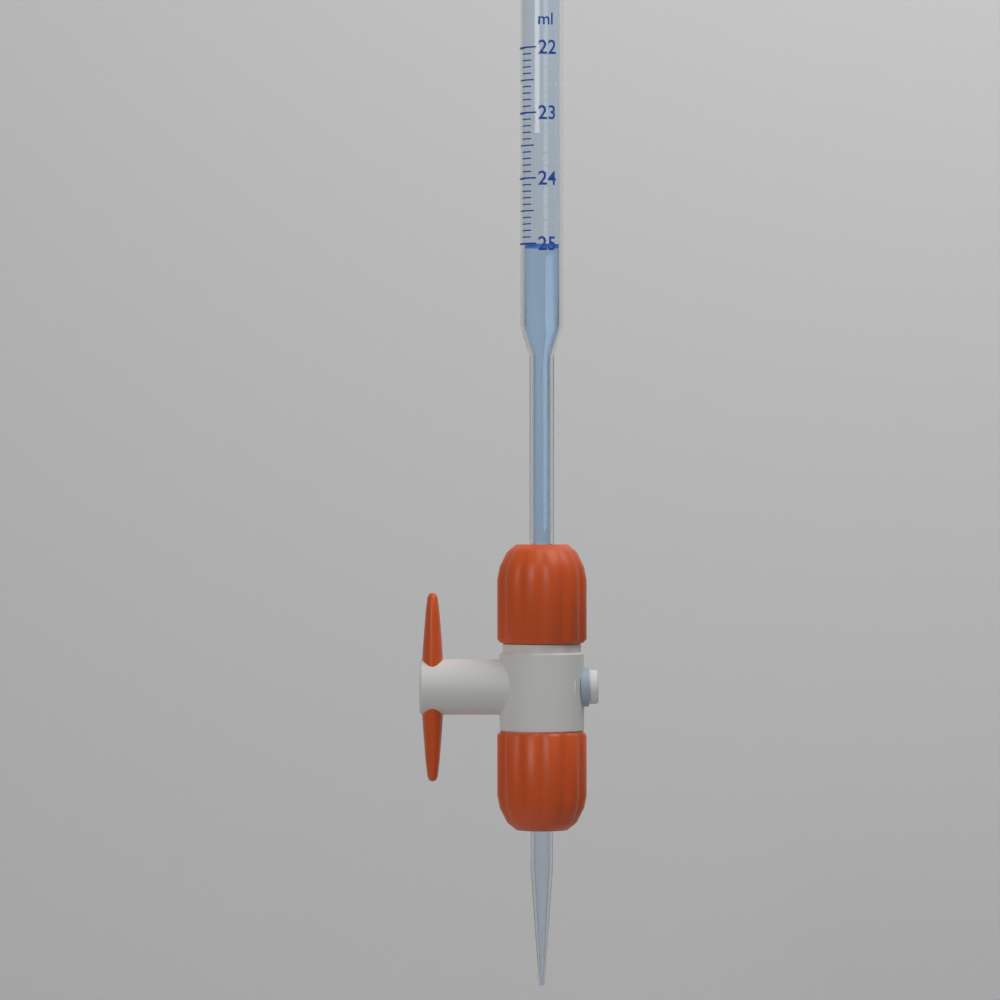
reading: 25.0 ml
